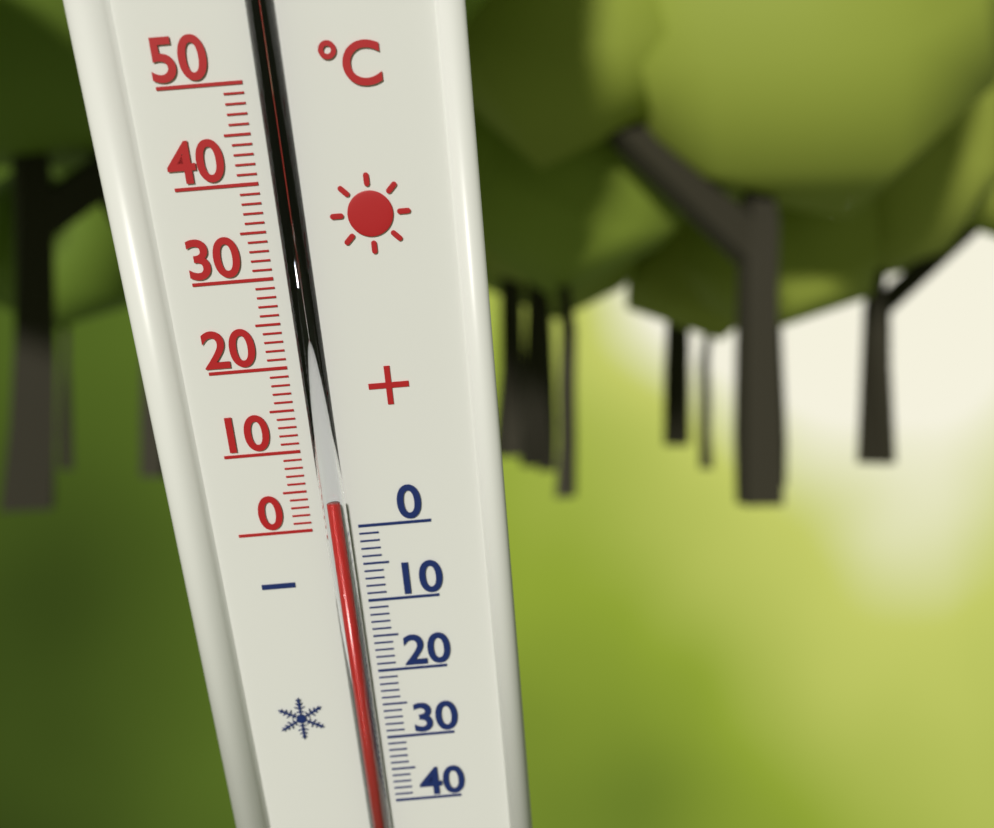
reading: 4 °C
